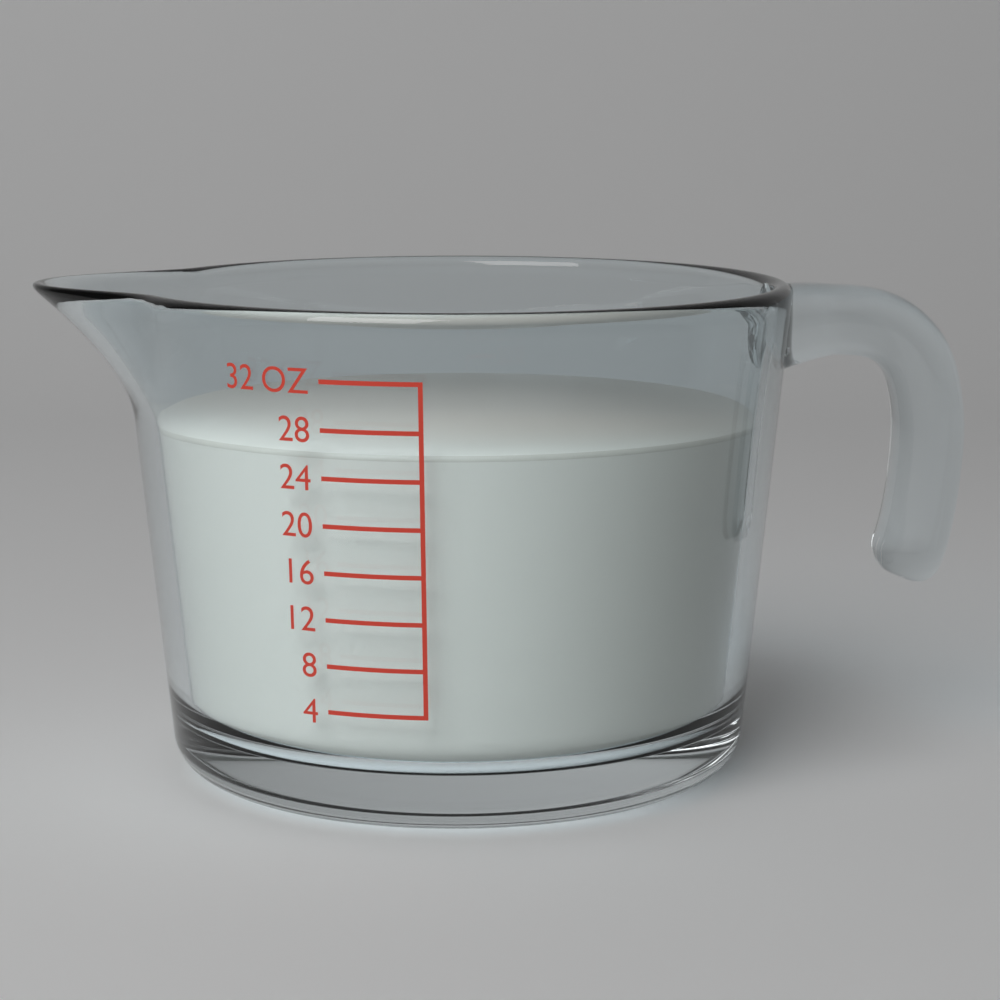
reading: 26 OZ
